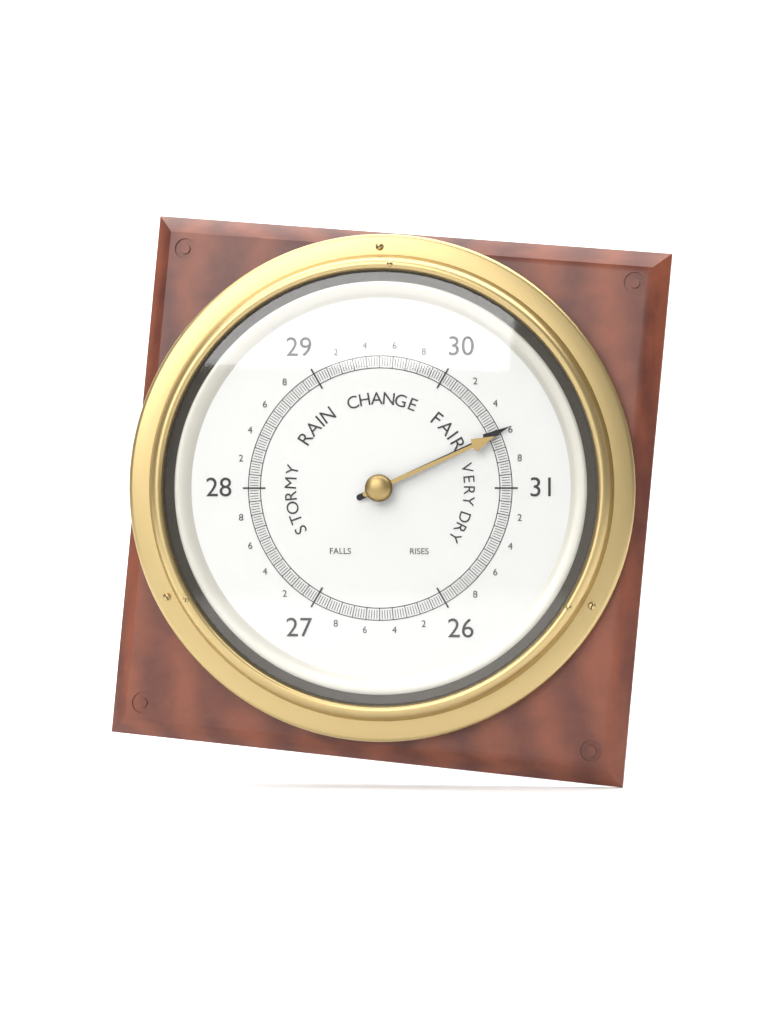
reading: 30.58 (no unit)
